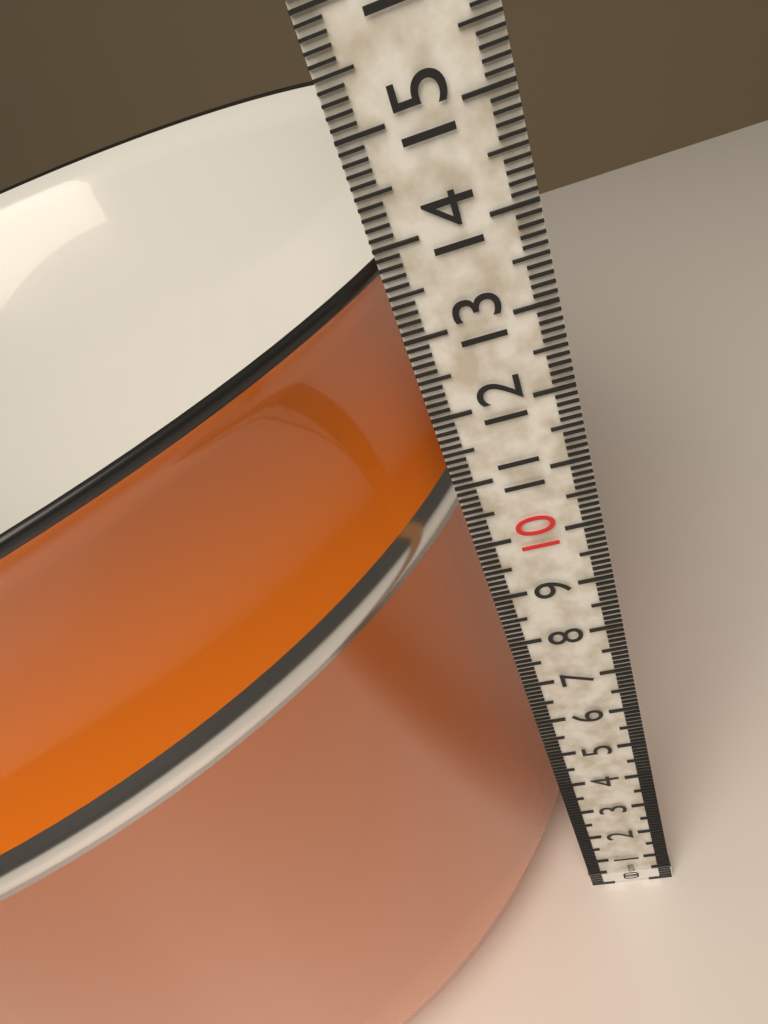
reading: 13.8 cm
